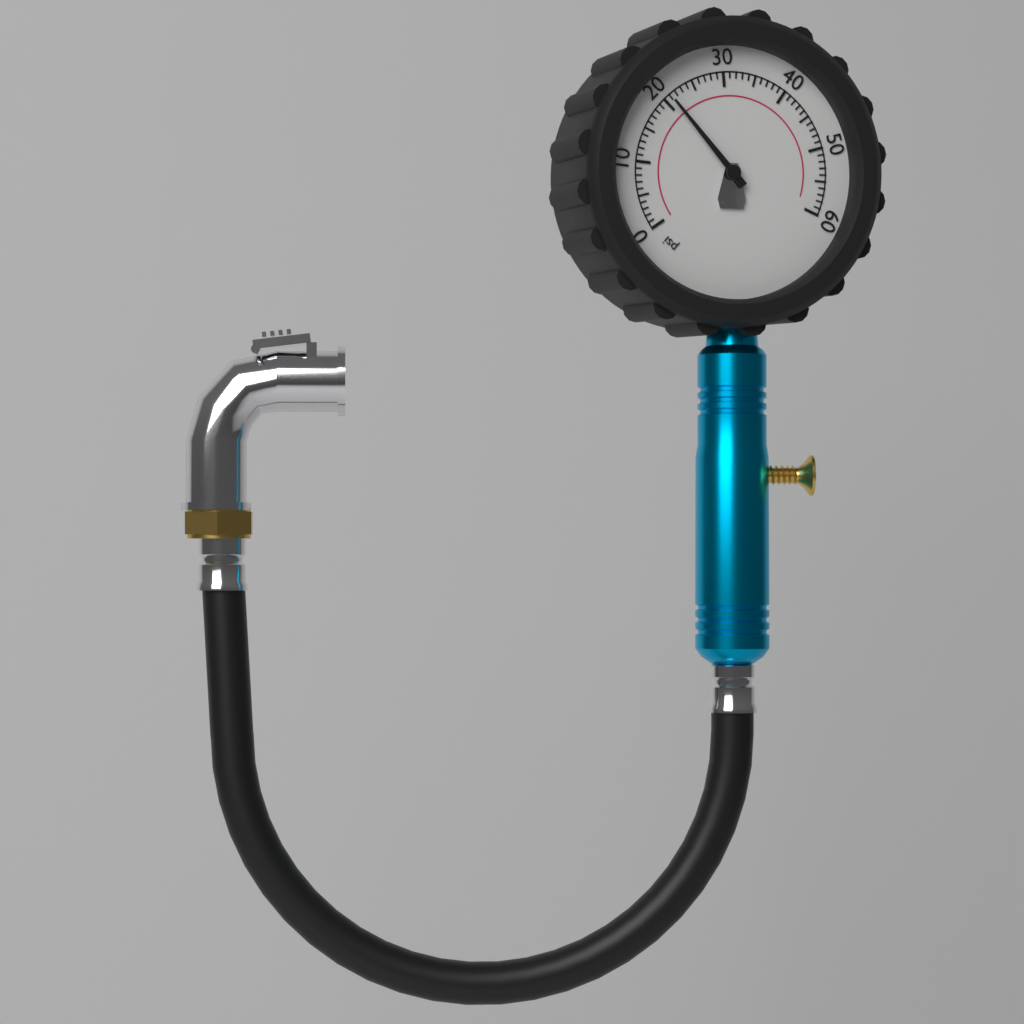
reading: 21 psi
